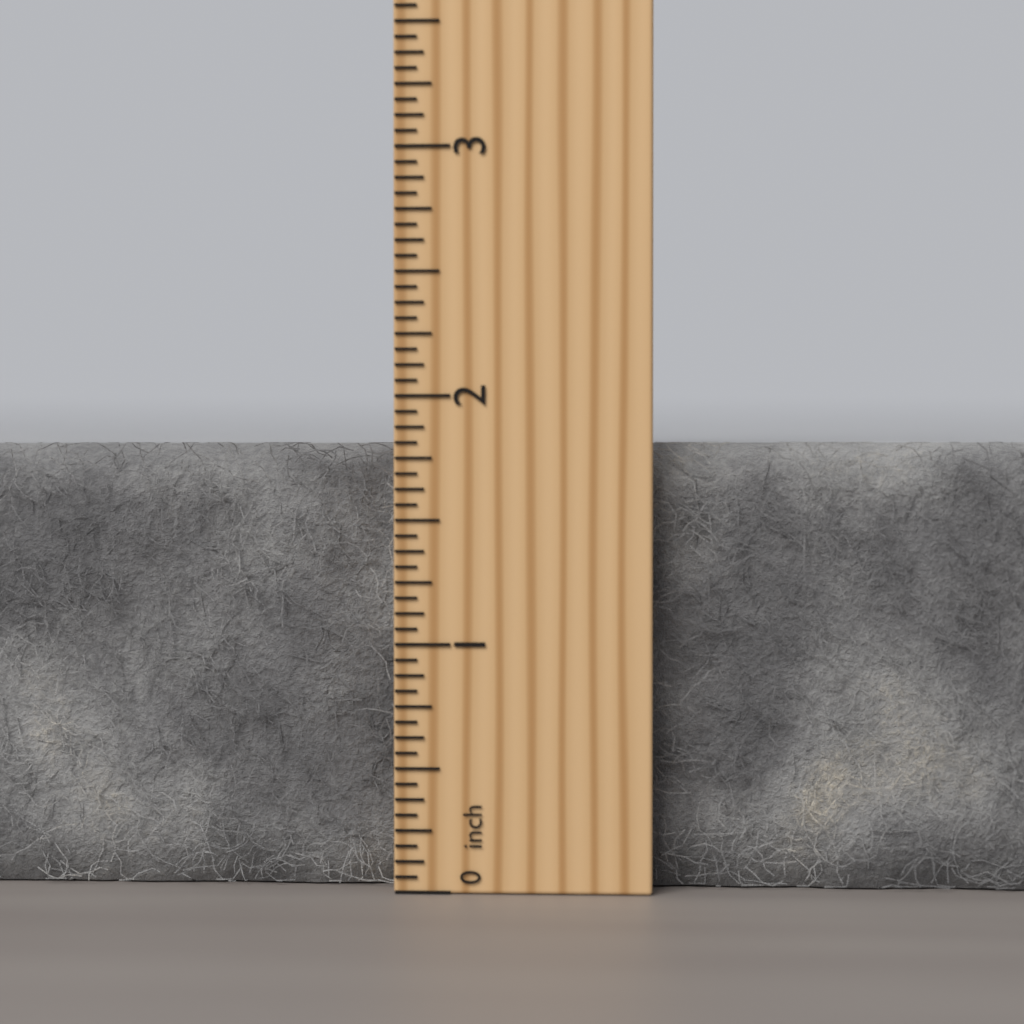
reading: 1.8125 inch
